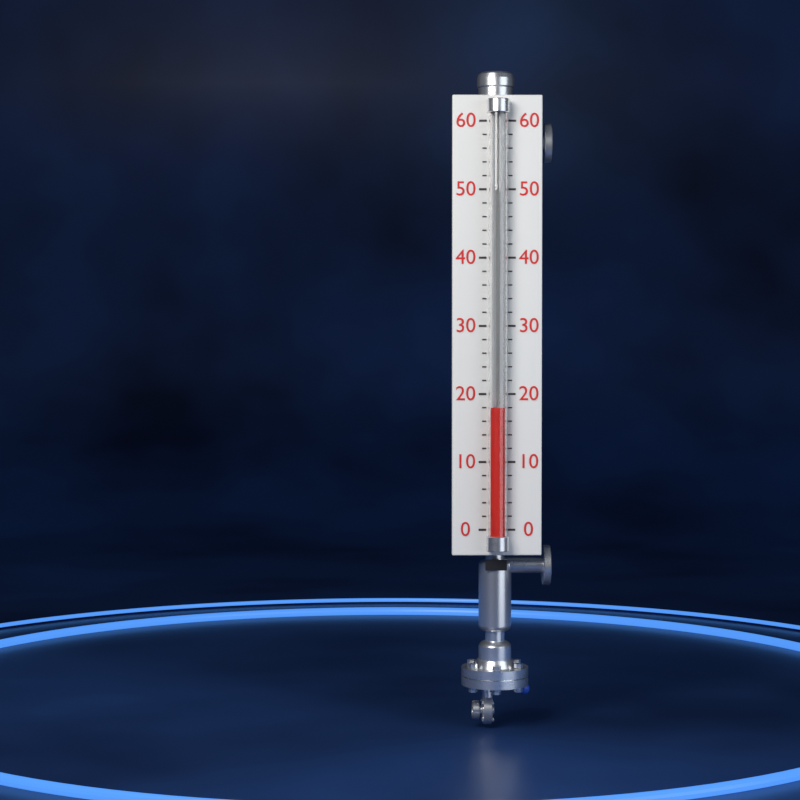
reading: 18 (no unit)
